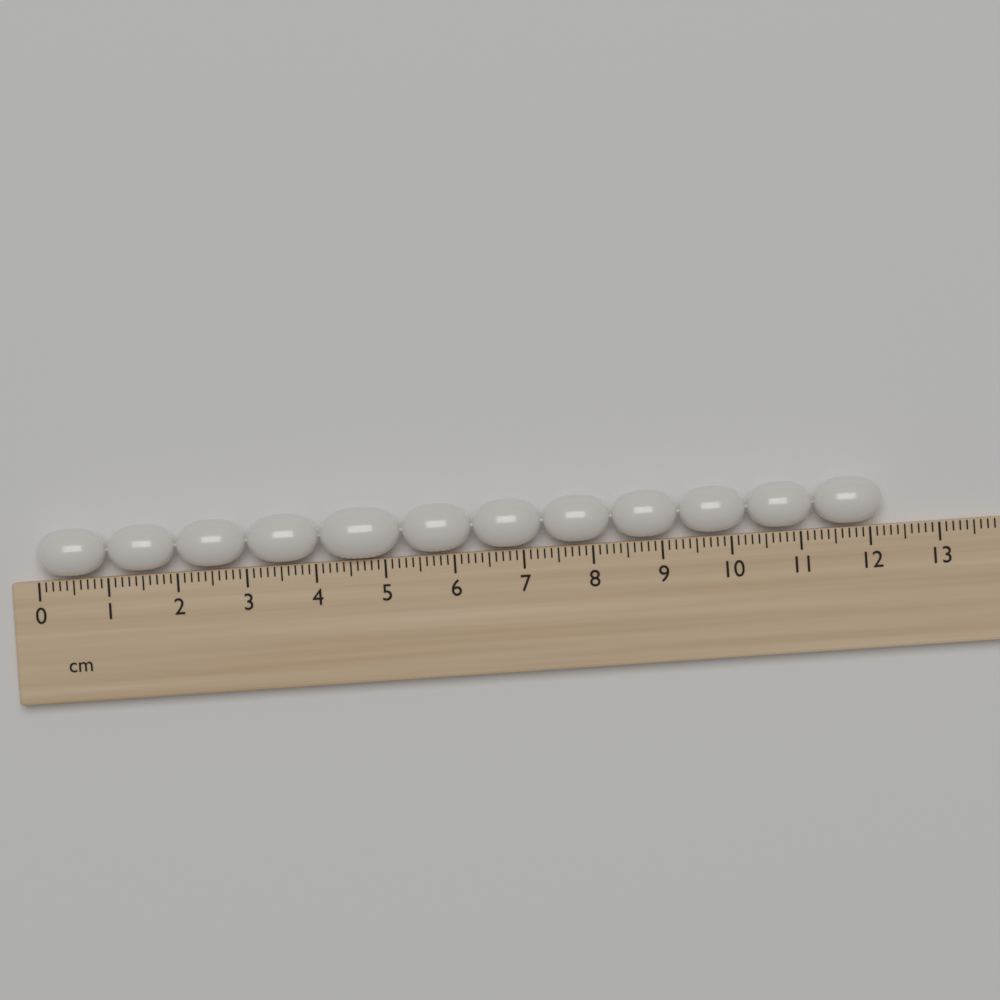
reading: 12.2 cm
